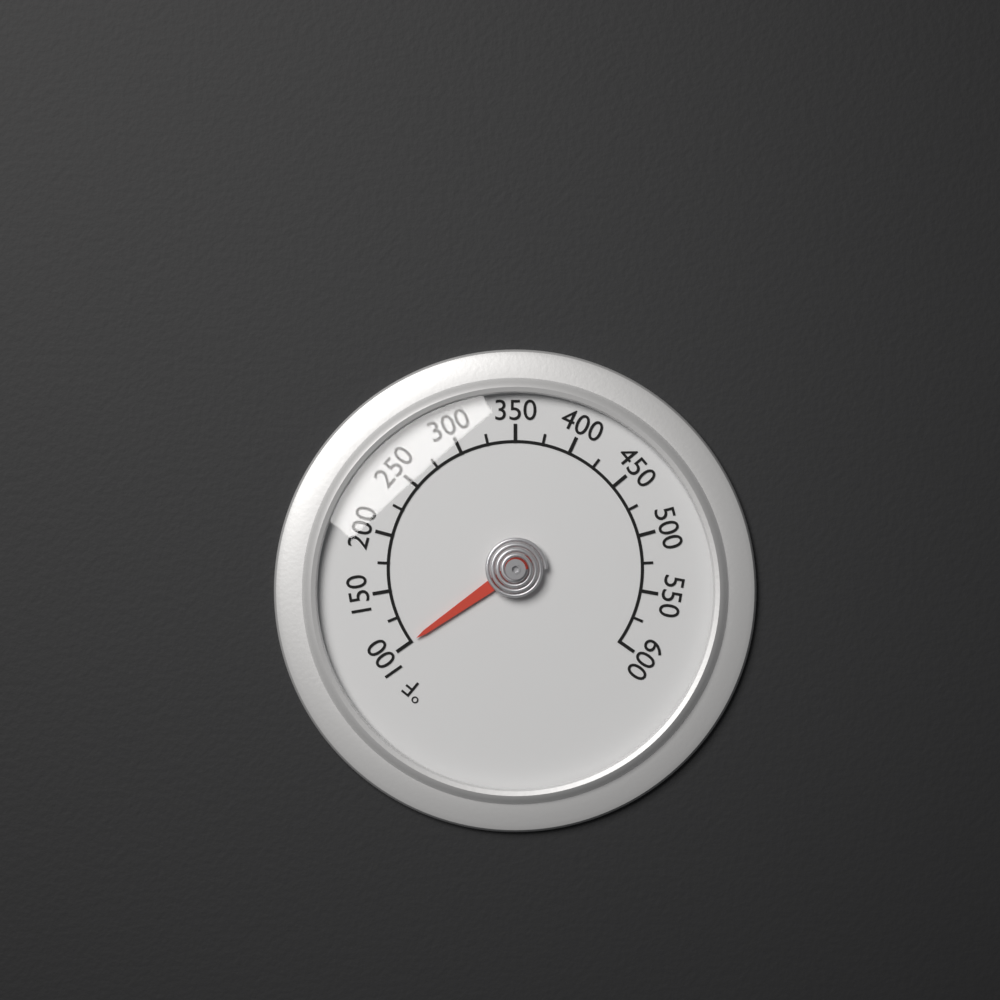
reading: 100 °F
